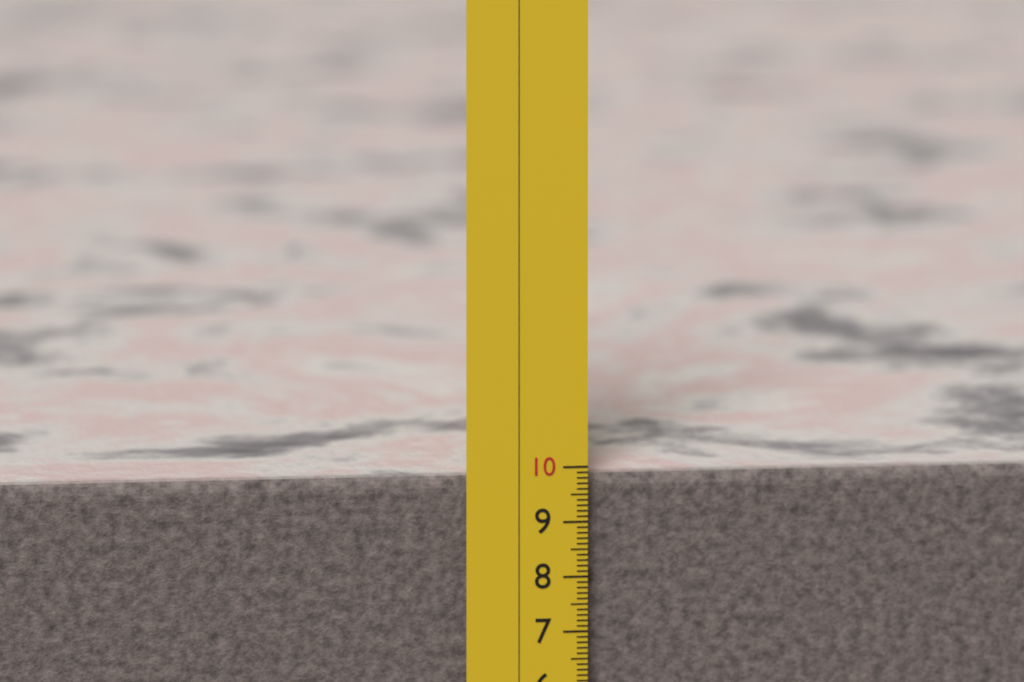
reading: 9.8 (no unit)
